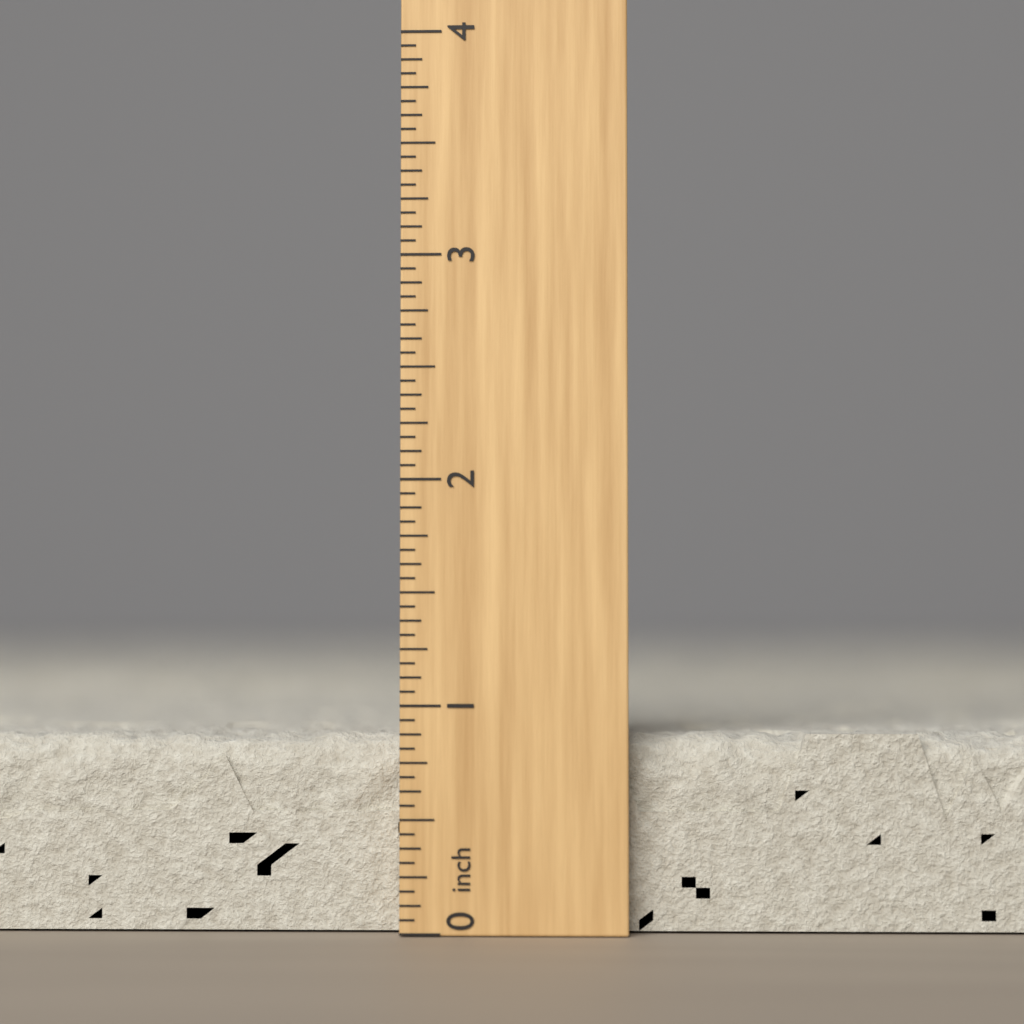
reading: 0.8750 inch
